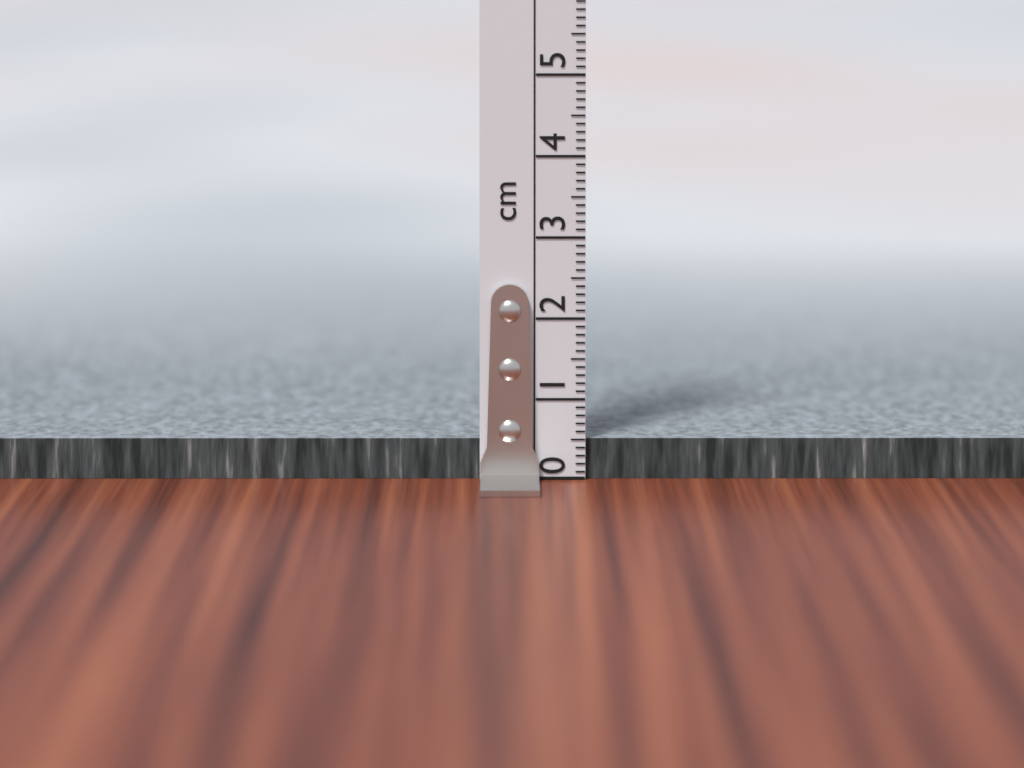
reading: 0.5 cm
